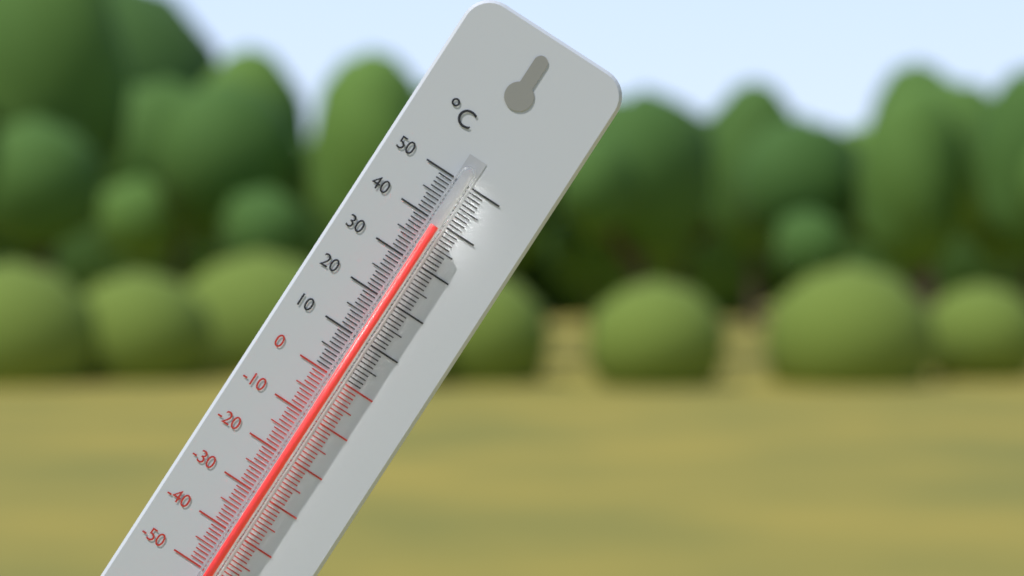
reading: 39 °C
